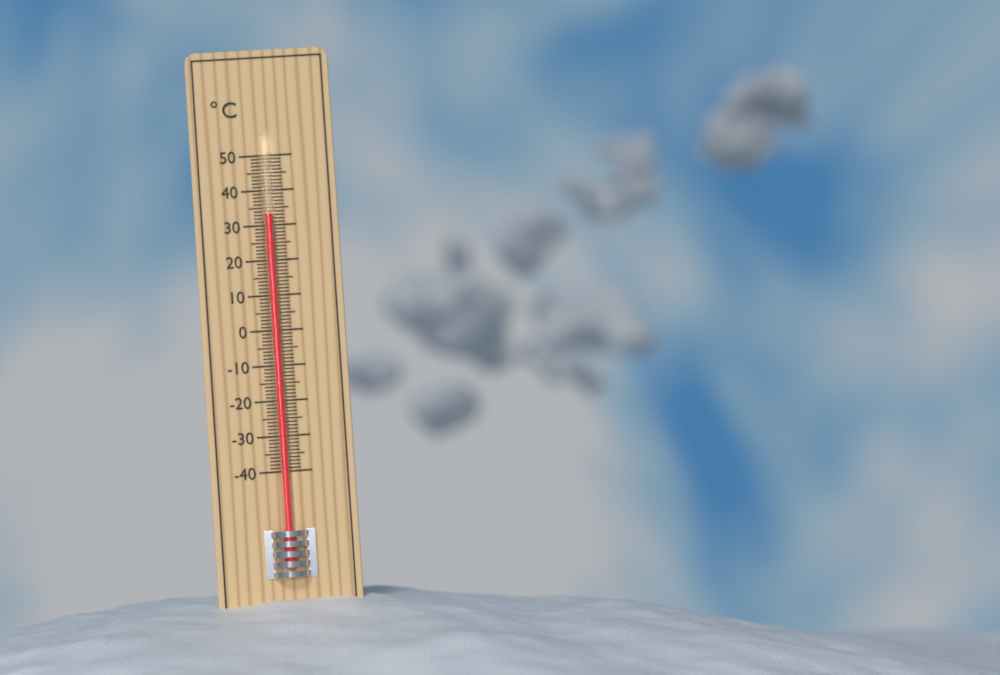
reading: 33 °C
